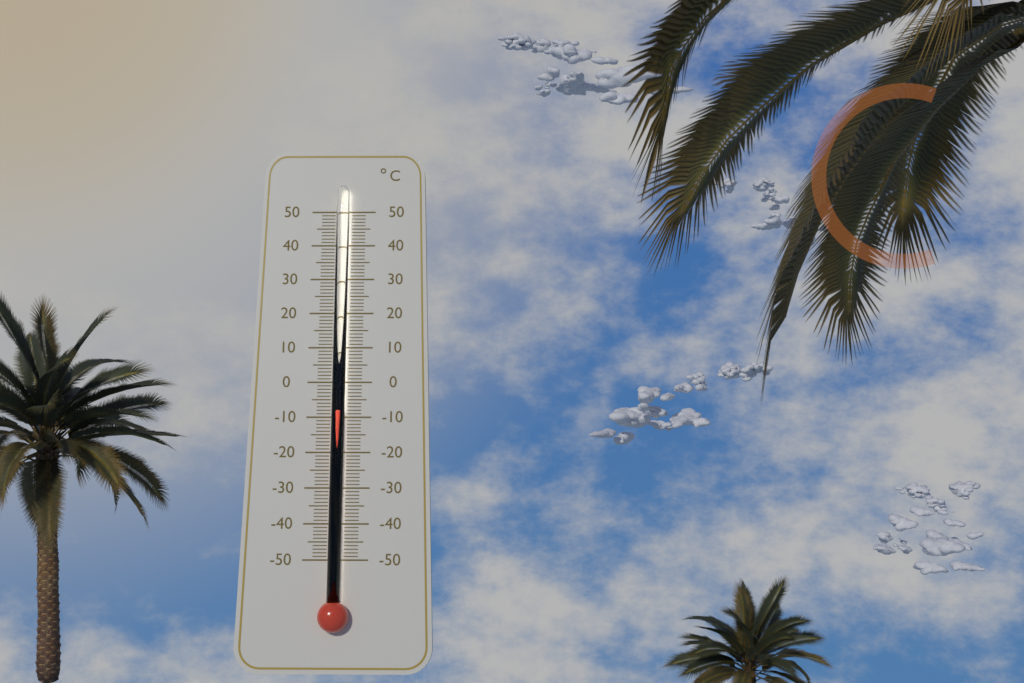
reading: -8 °C
